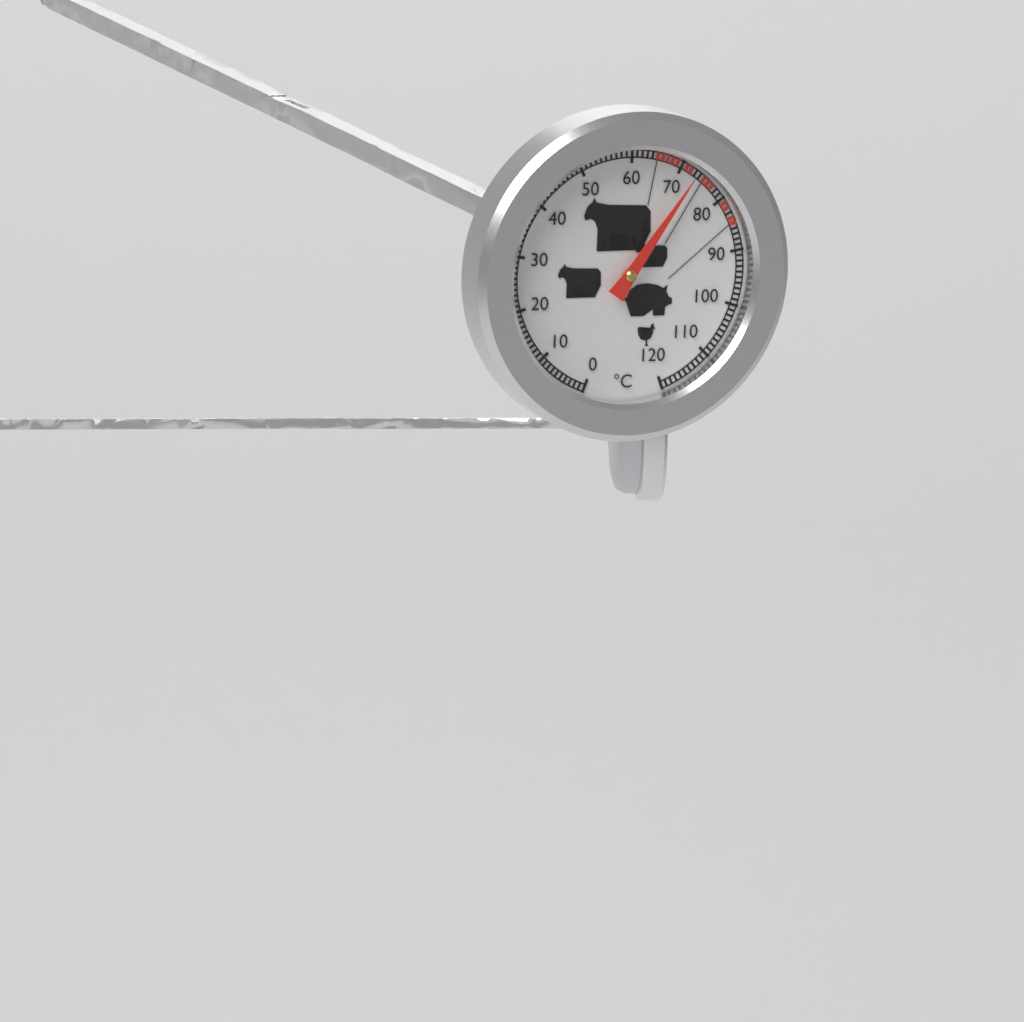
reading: 73 °C
